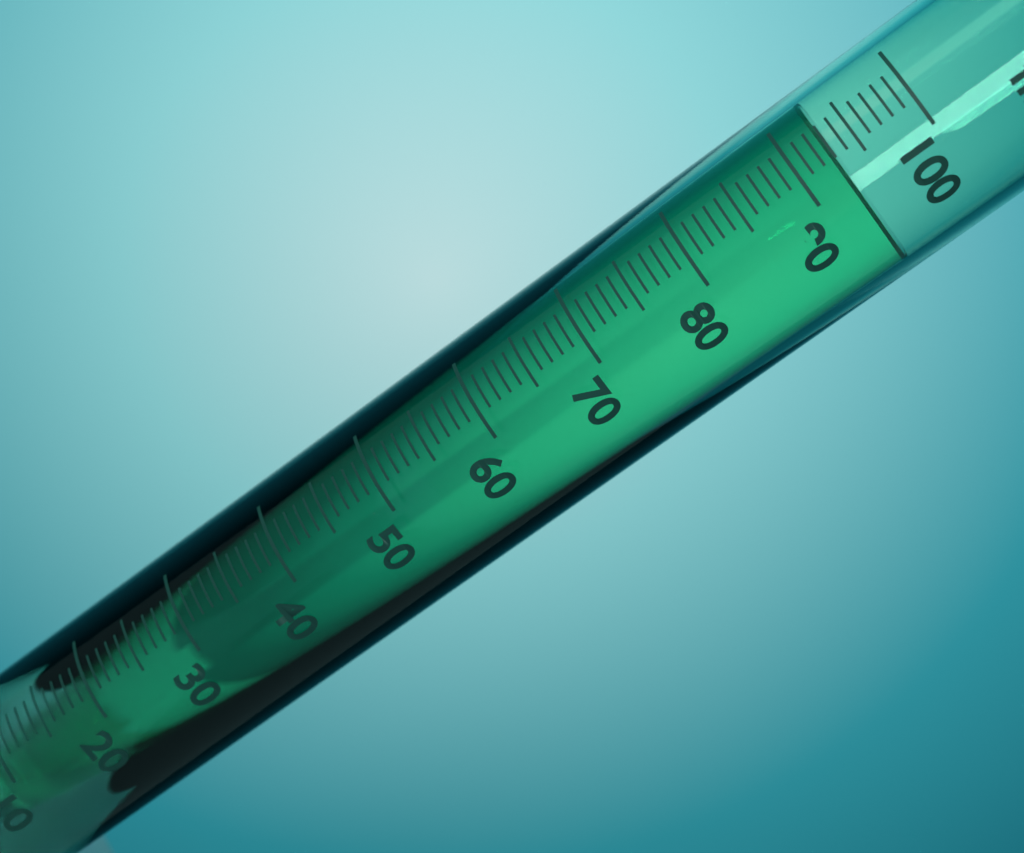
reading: 93 ml
